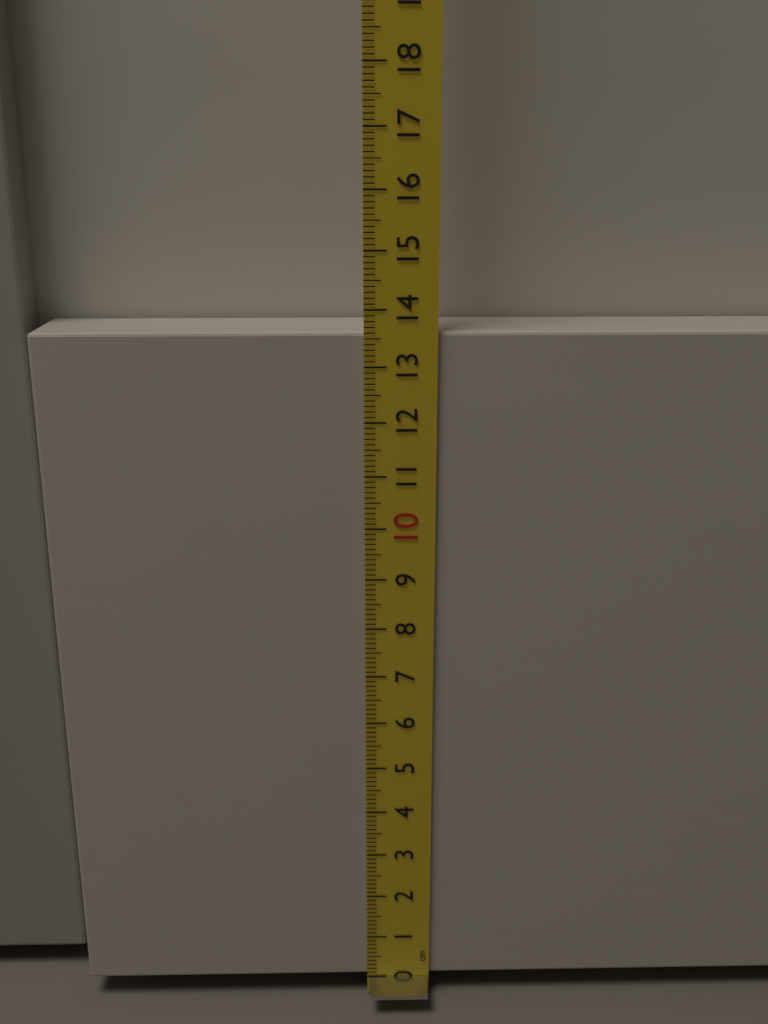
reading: 13.6 cm
